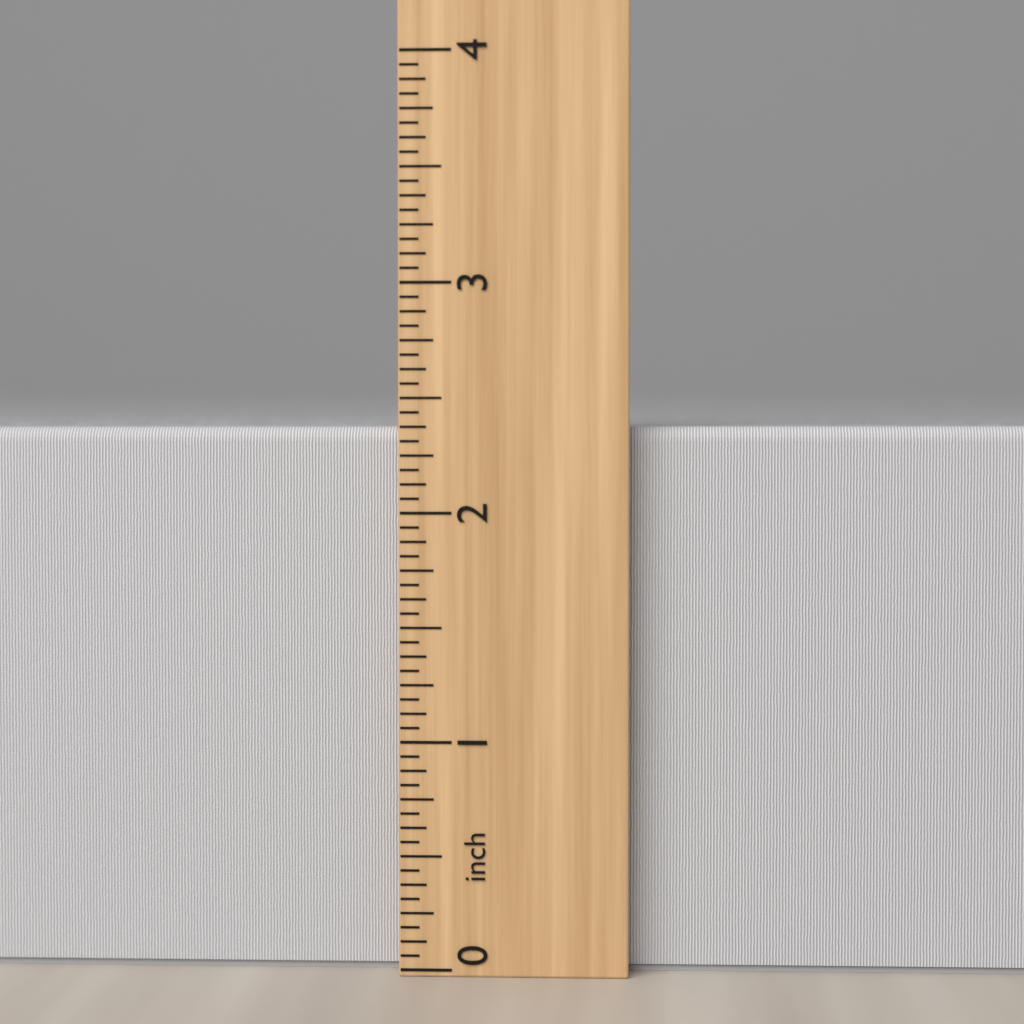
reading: 2.3750 inch
